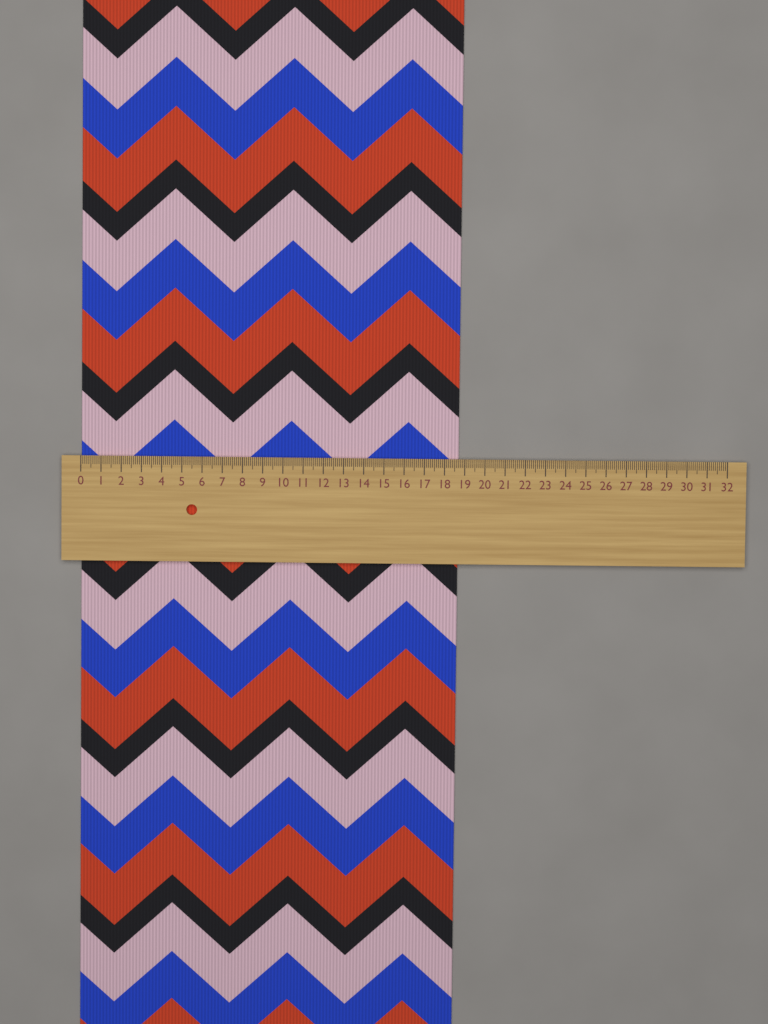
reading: 18.7 (no unit)
